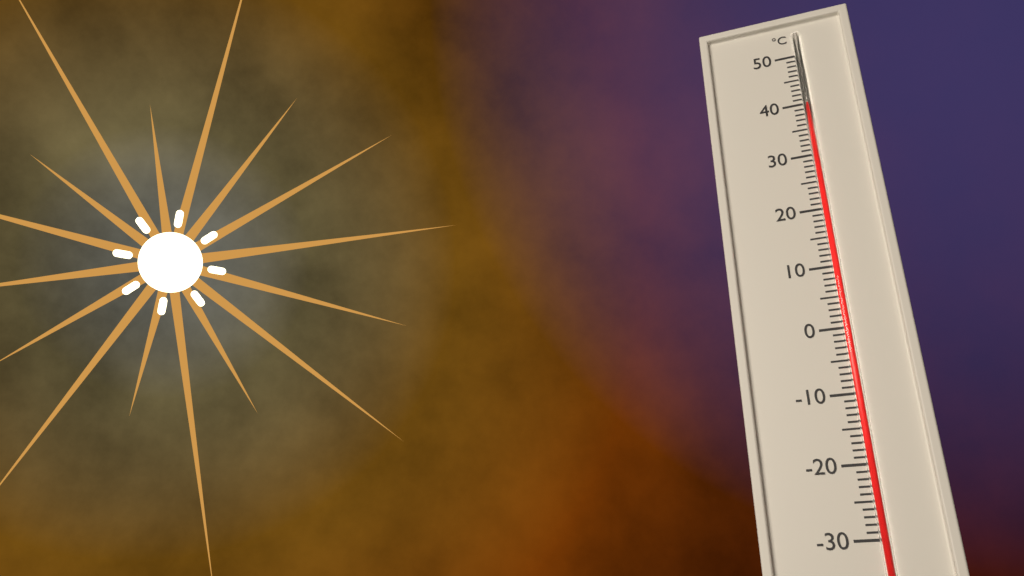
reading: 40 °C
